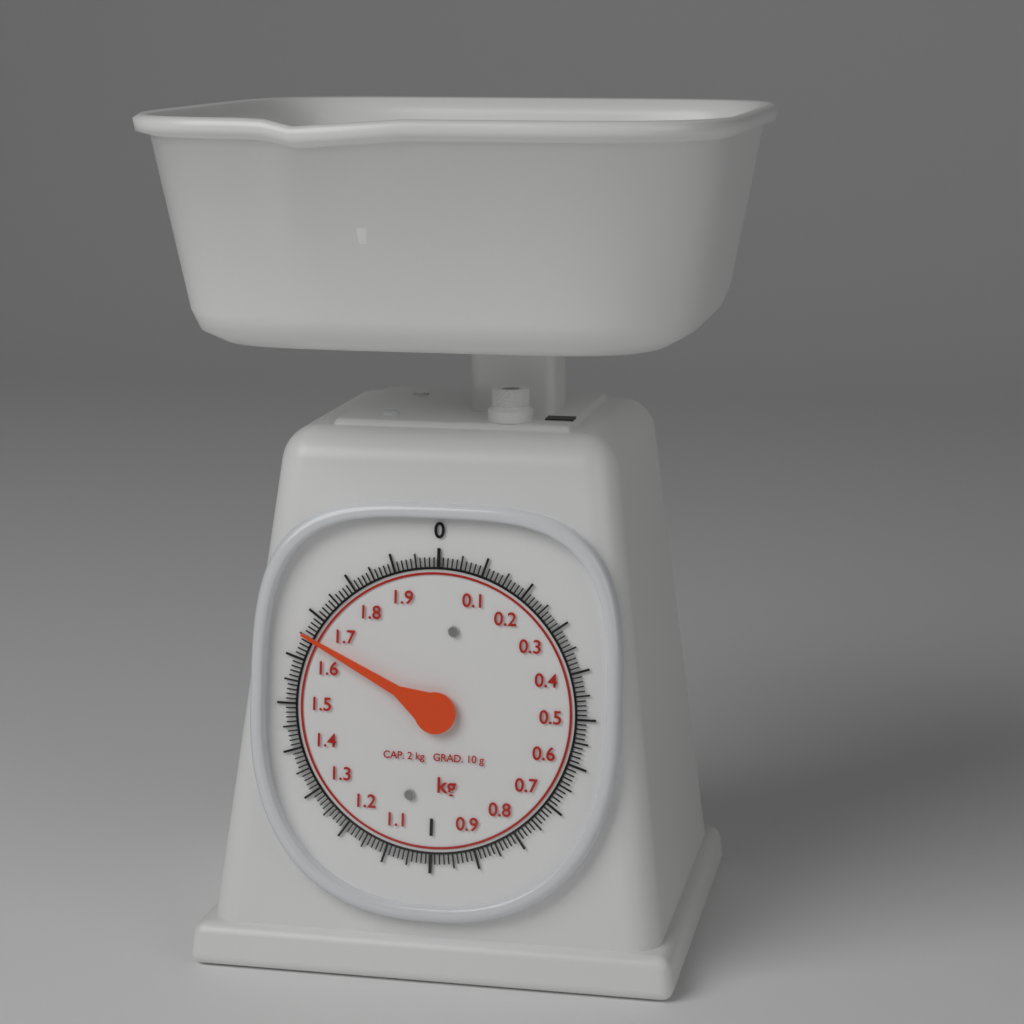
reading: 1.65 kg
